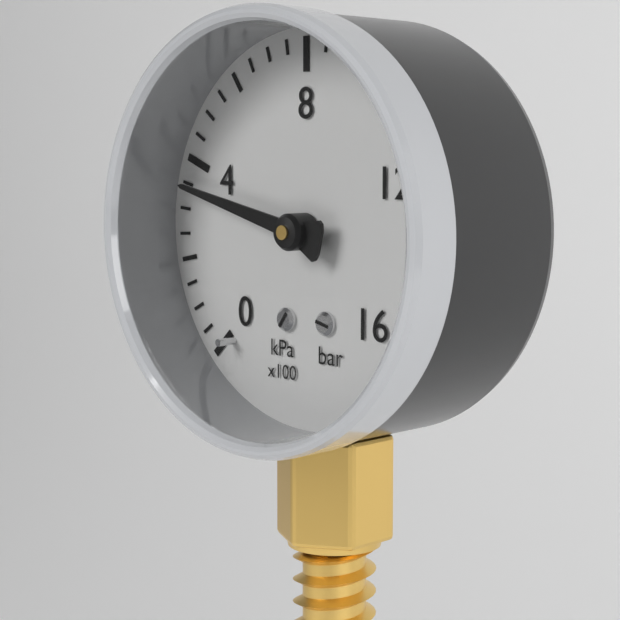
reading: 350 kPa
